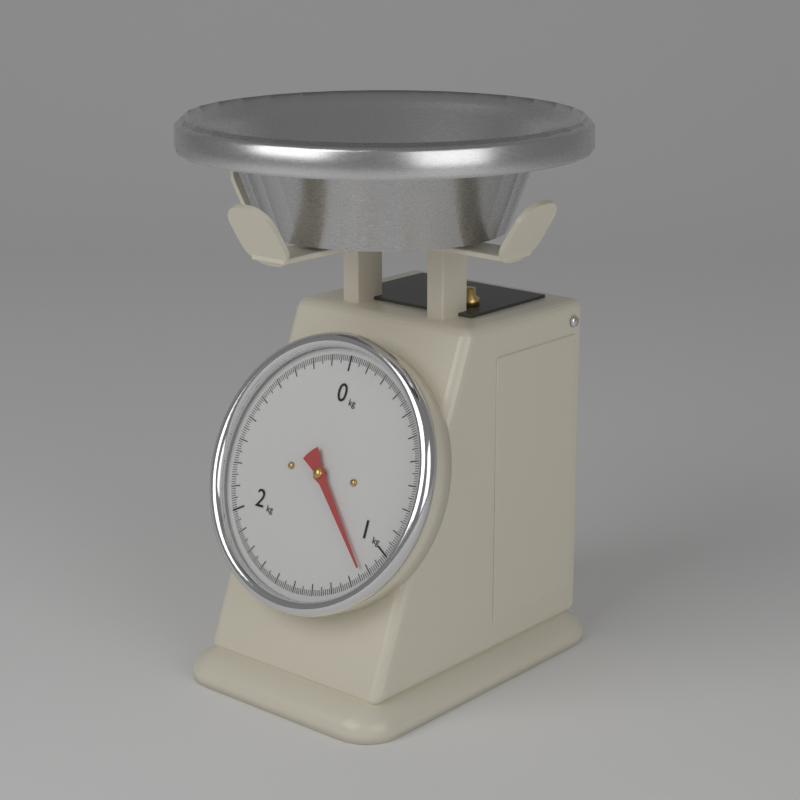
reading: 1.13 kg
